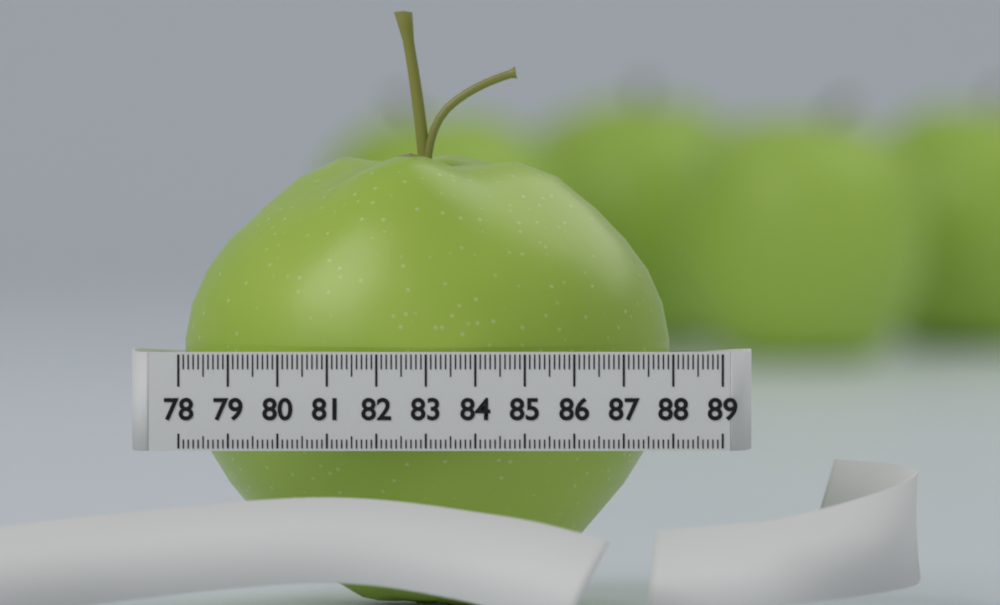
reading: 88.0 (no unit)
